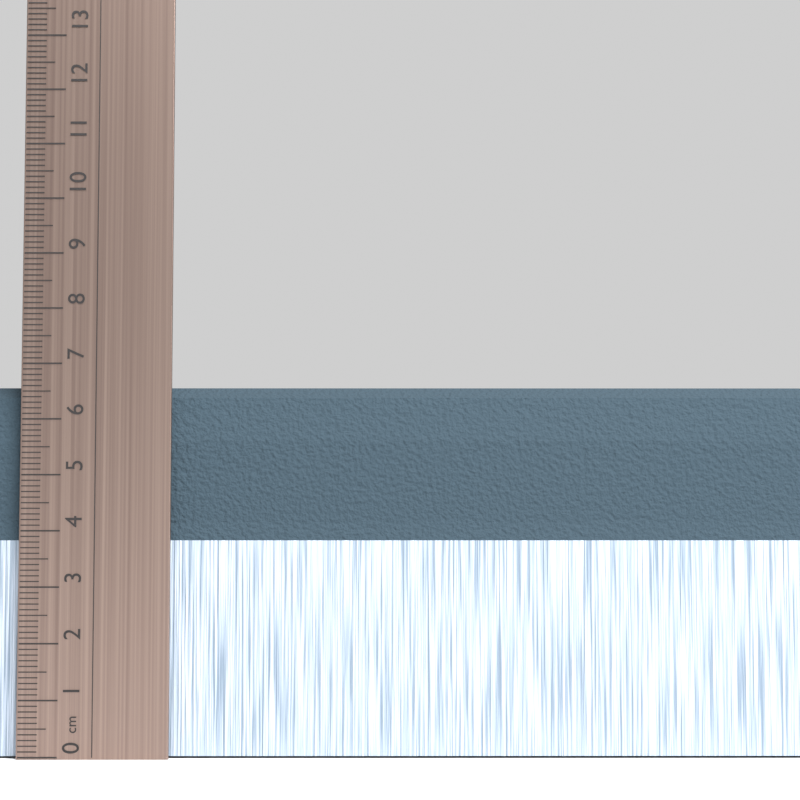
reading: 6.6 cm
